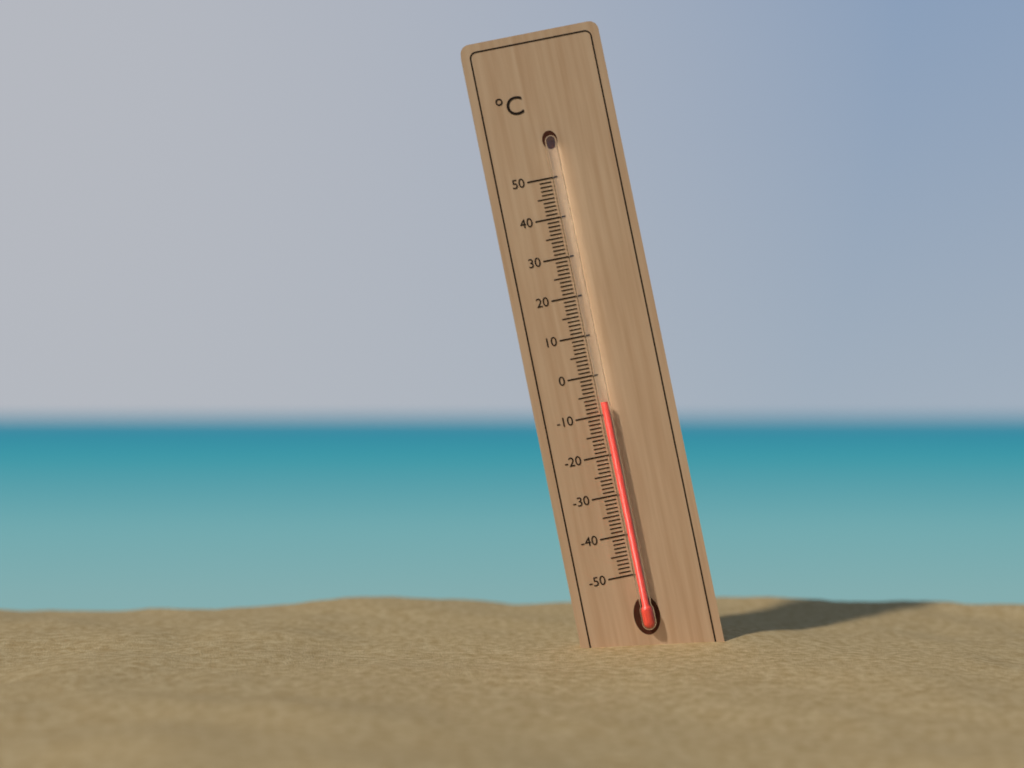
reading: -7 °C
